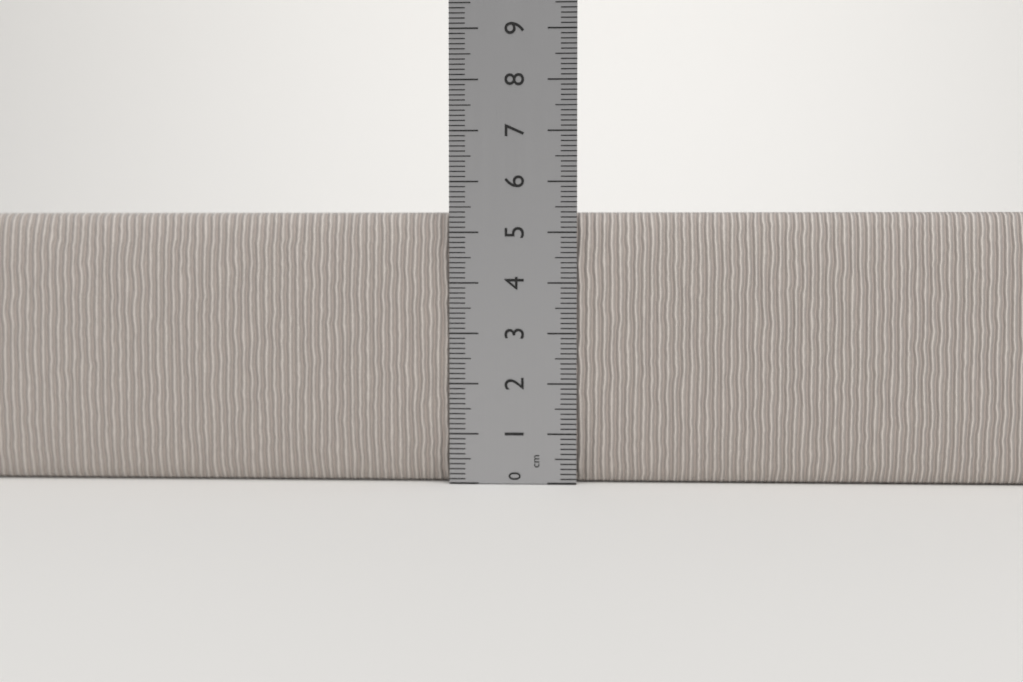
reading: 5.4 cm
